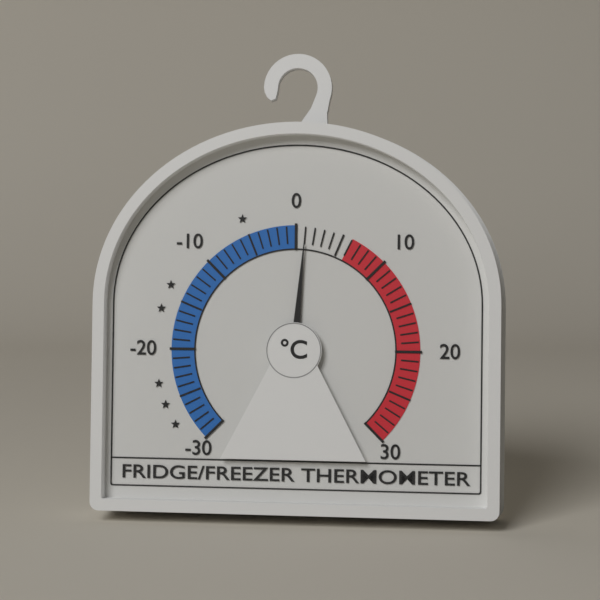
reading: 1 °C
